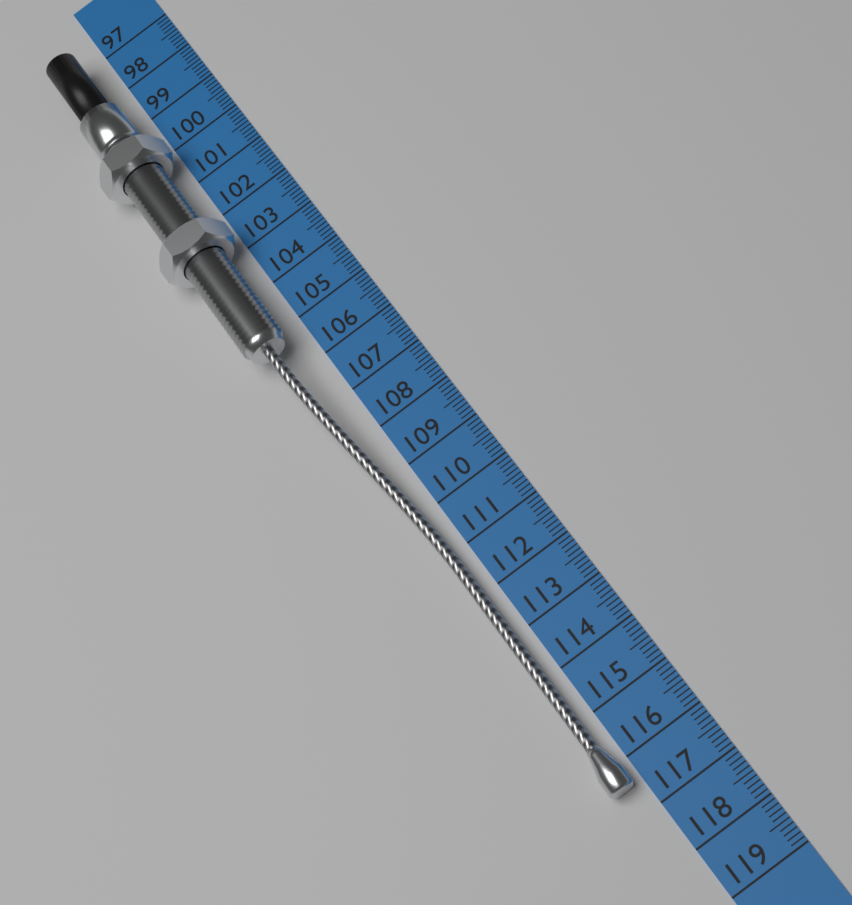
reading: 116.5 cm
